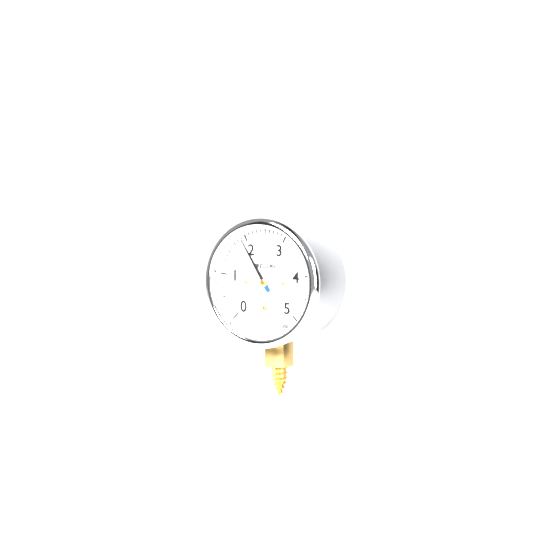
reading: 1.9 psi
